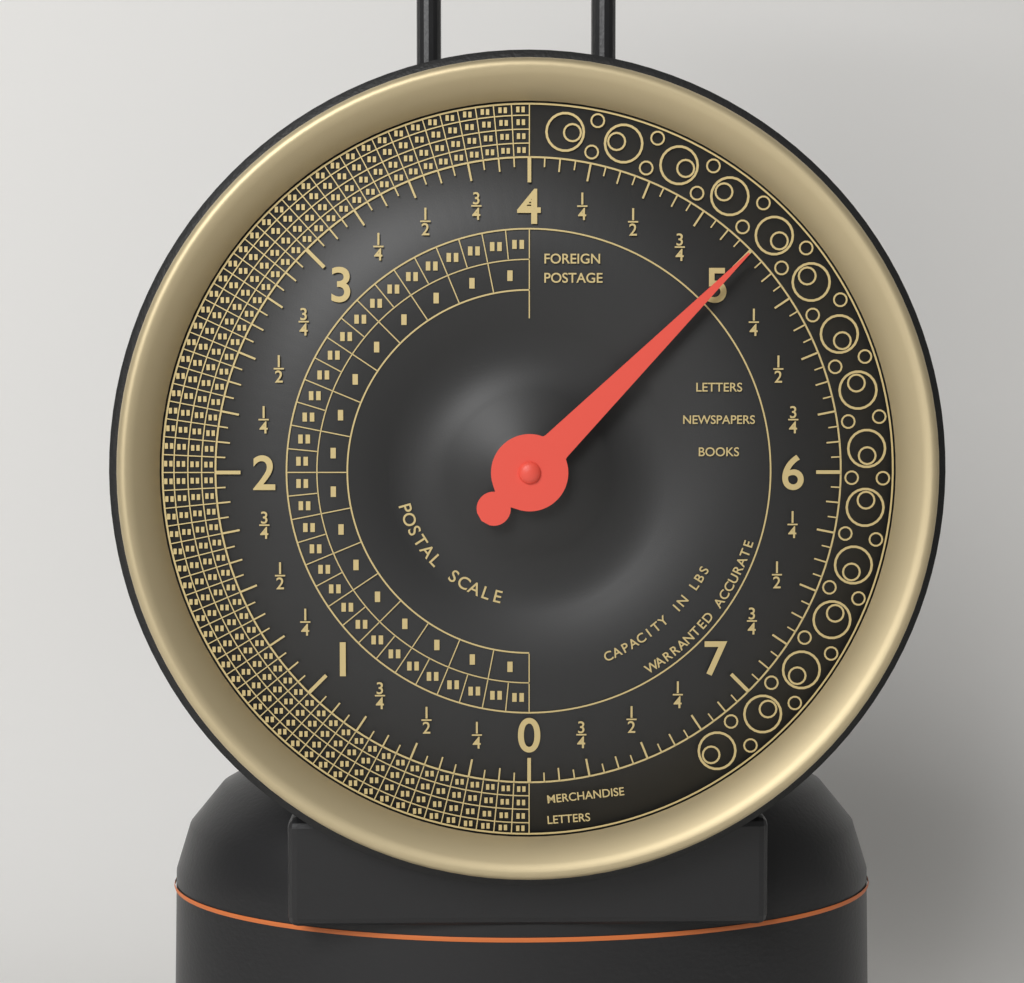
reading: 5.0000 lbs
